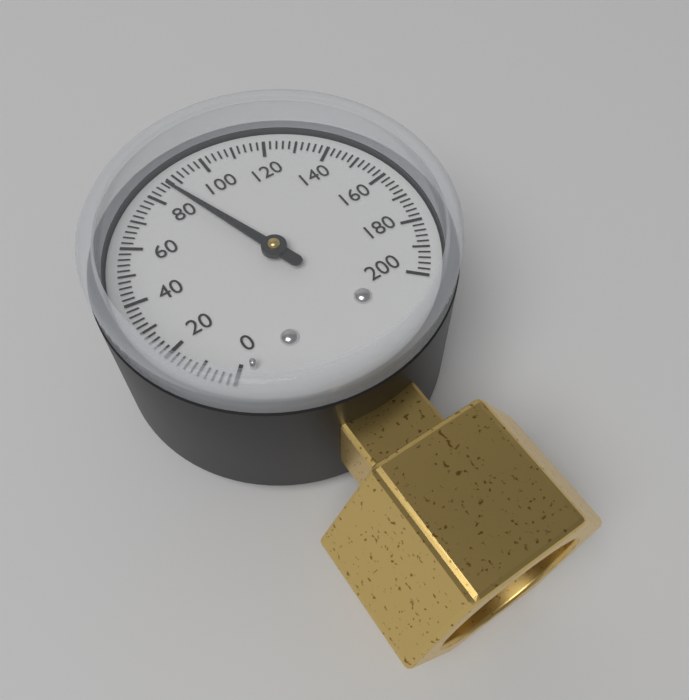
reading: 86 (no unit)
